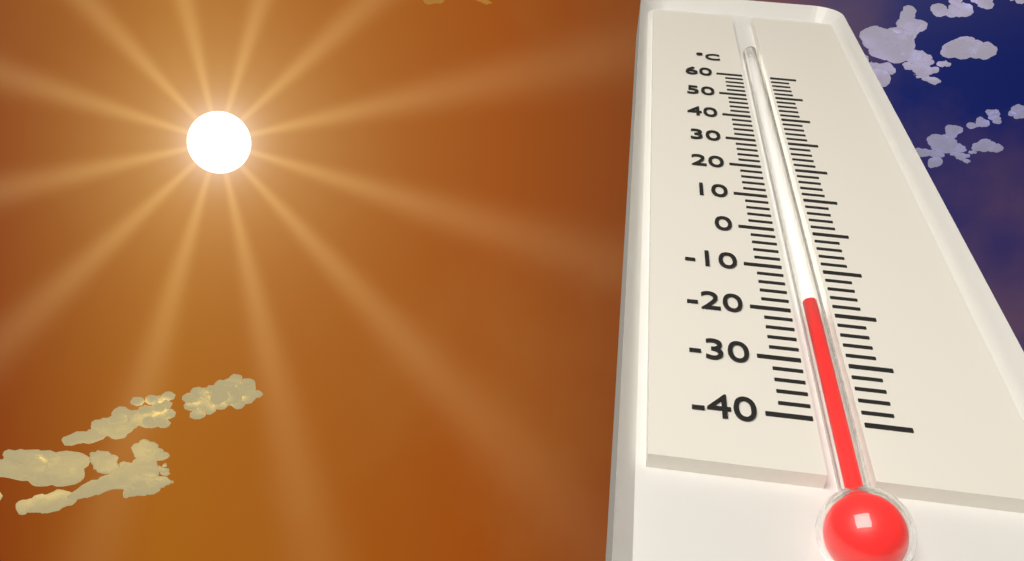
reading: -18 °C
